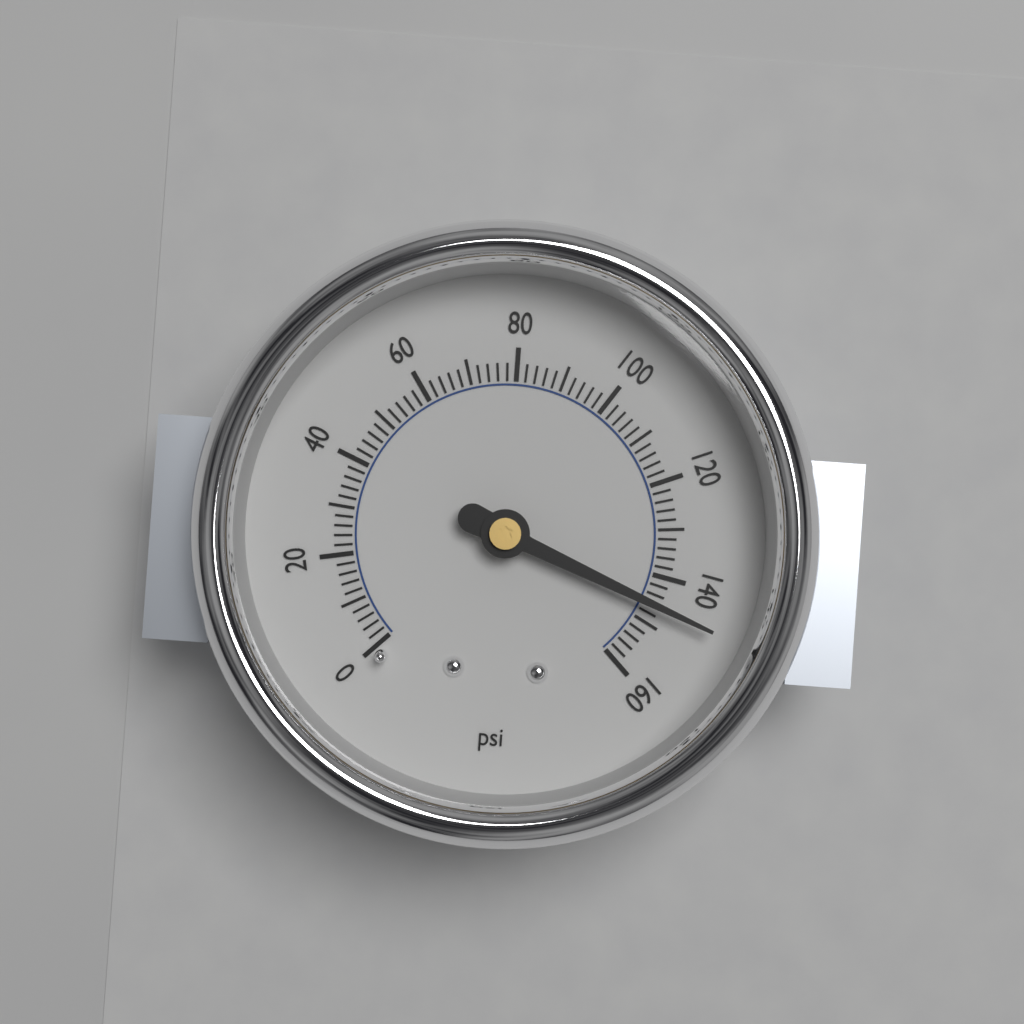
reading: 146 psi
